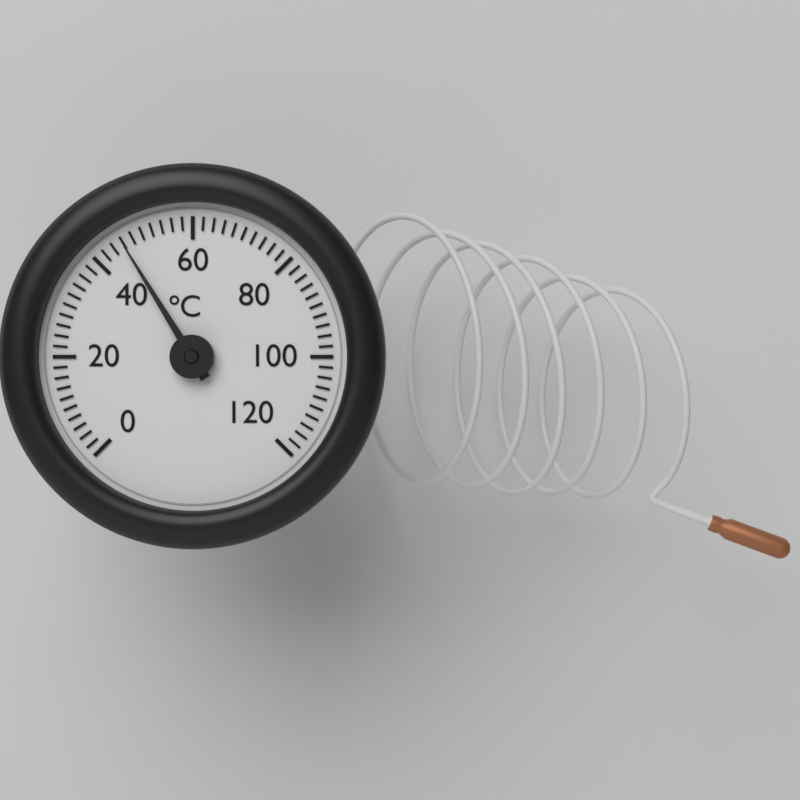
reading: 46 °C
